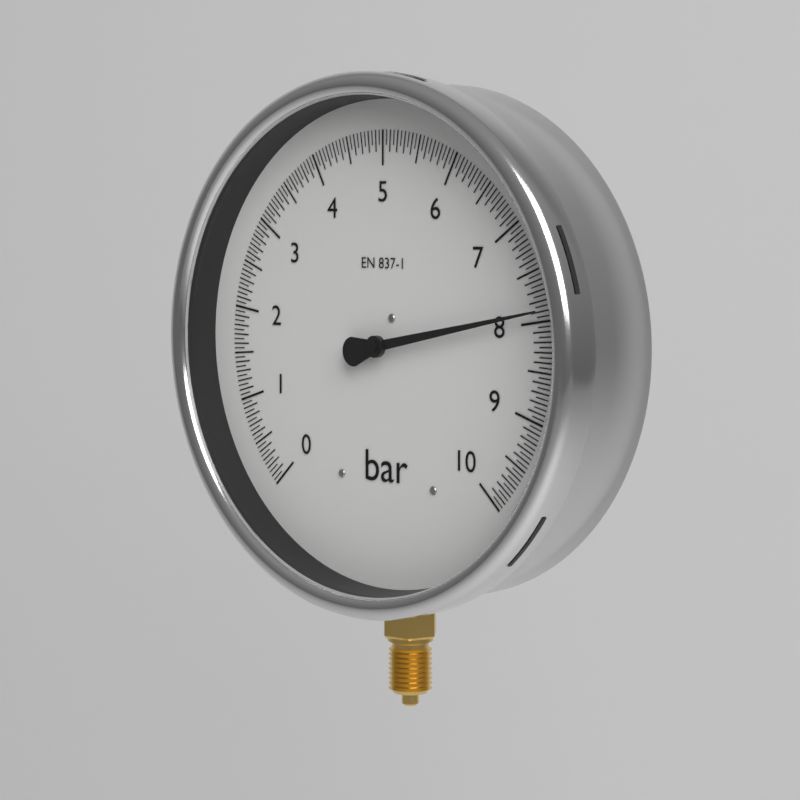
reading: 7.90 bar
